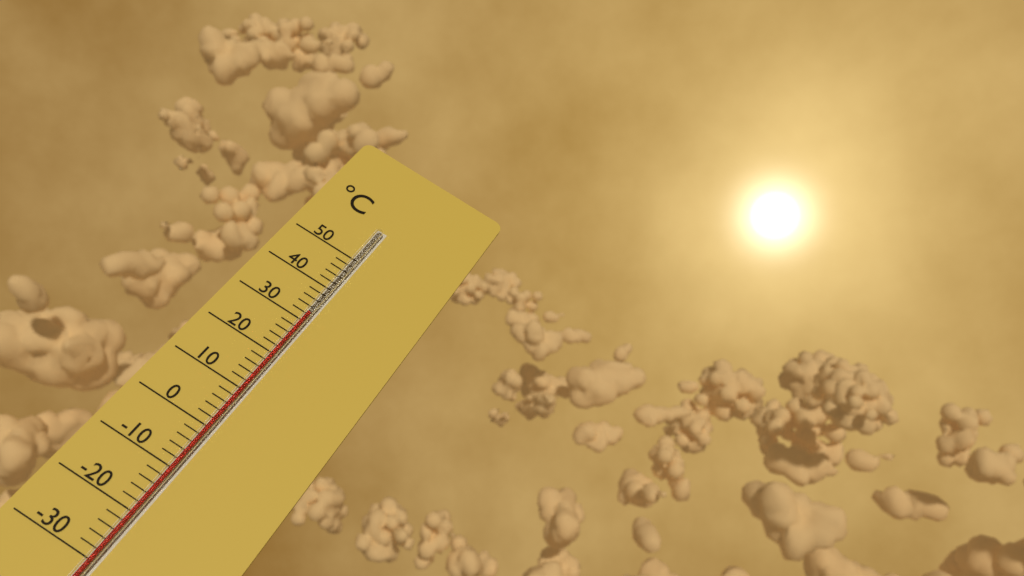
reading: 32 °C
